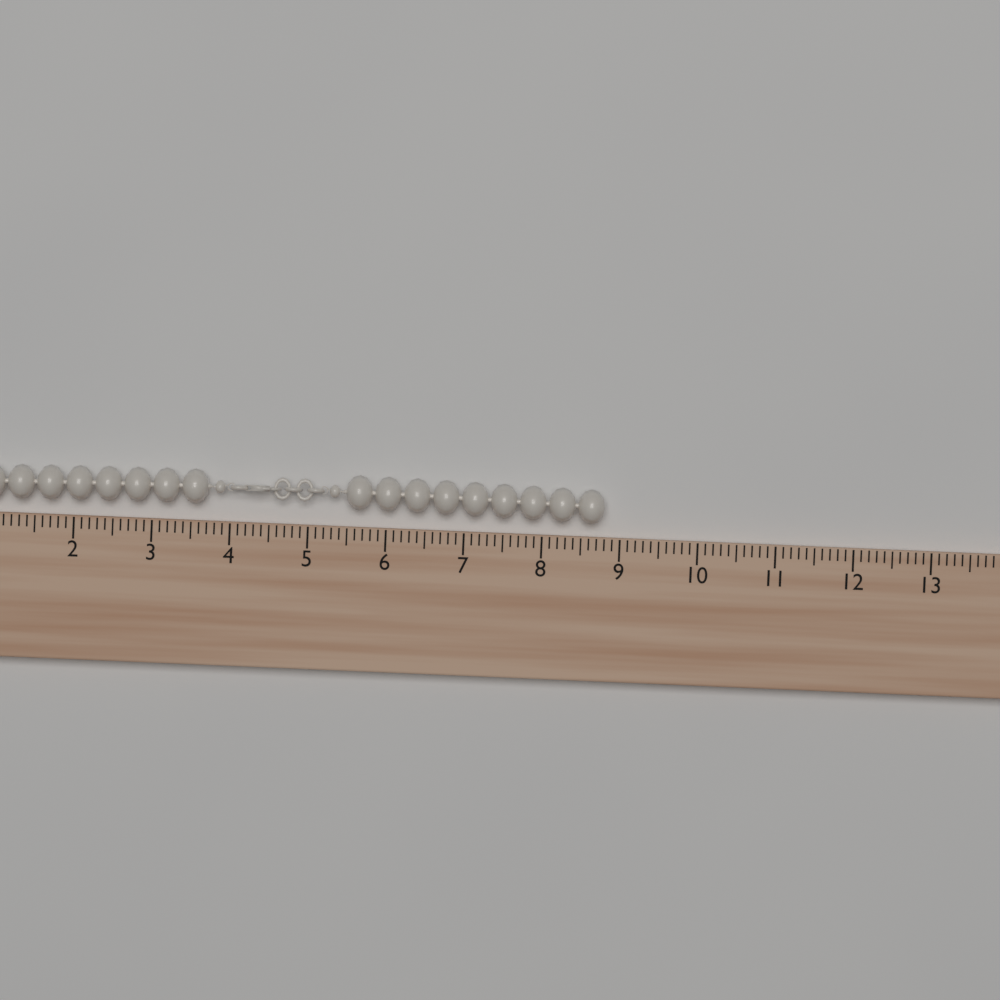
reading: 8.8 (no unit)
